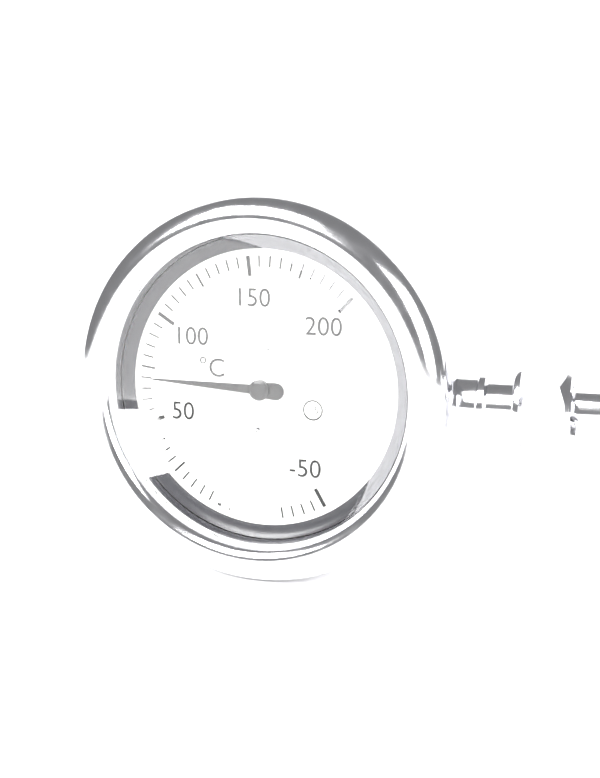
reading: 70 °C
